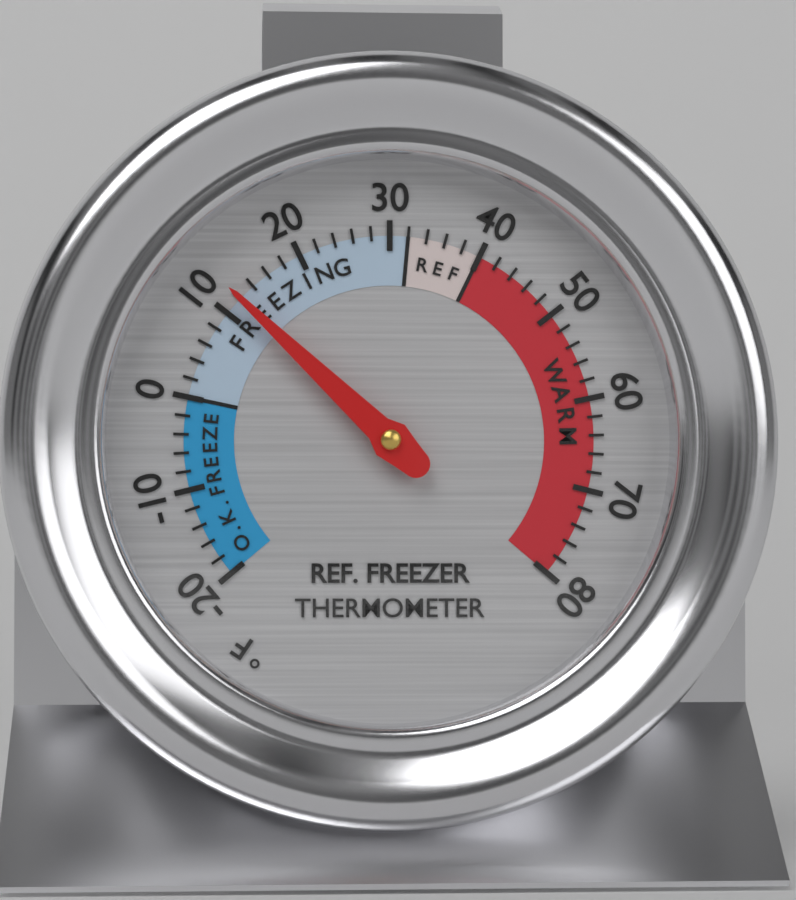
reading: 12 °F
